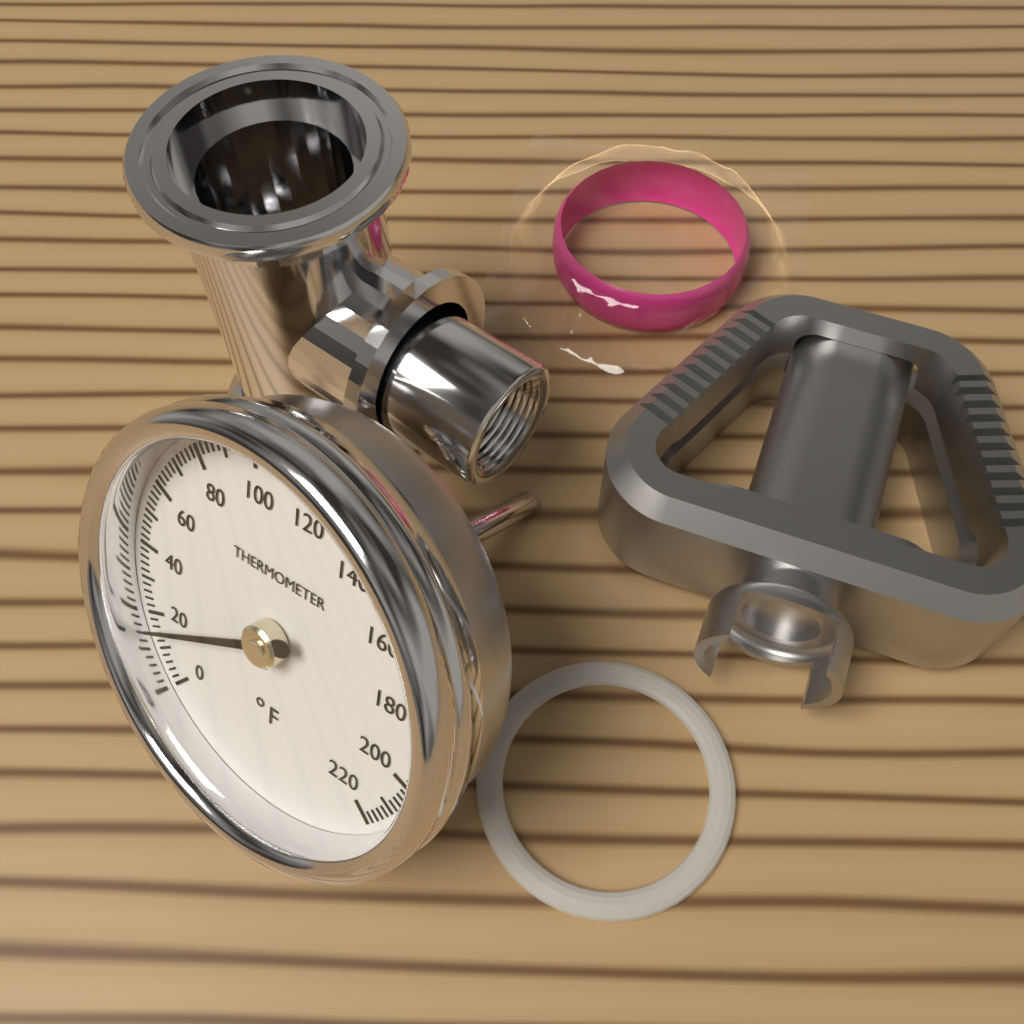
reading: 16 °F
